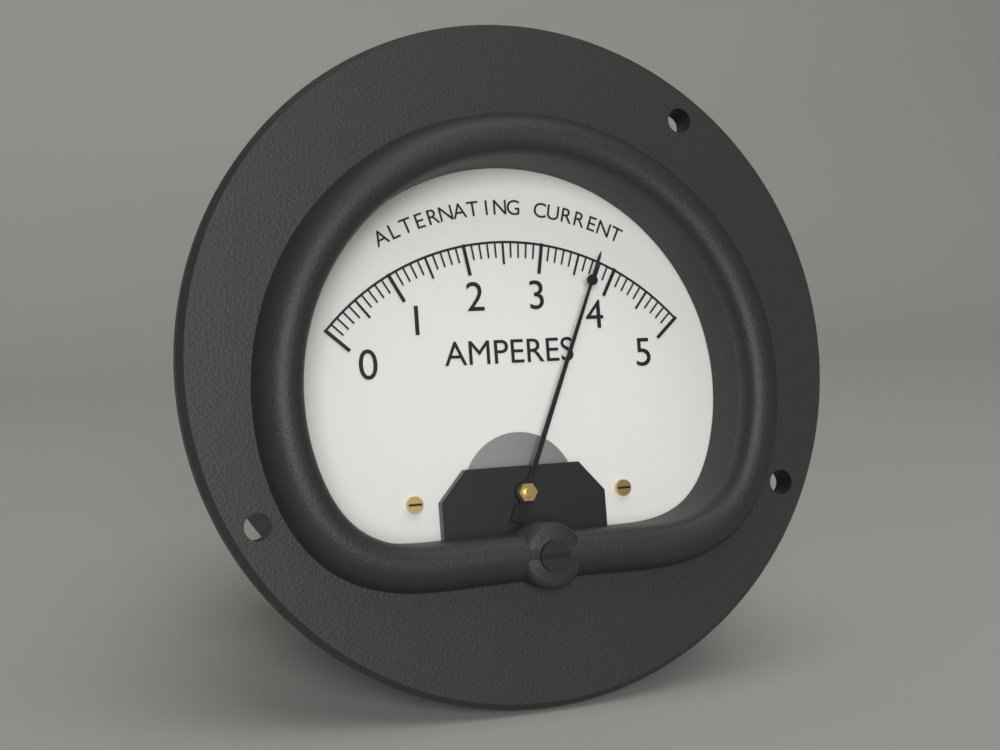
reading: 3.7 A
